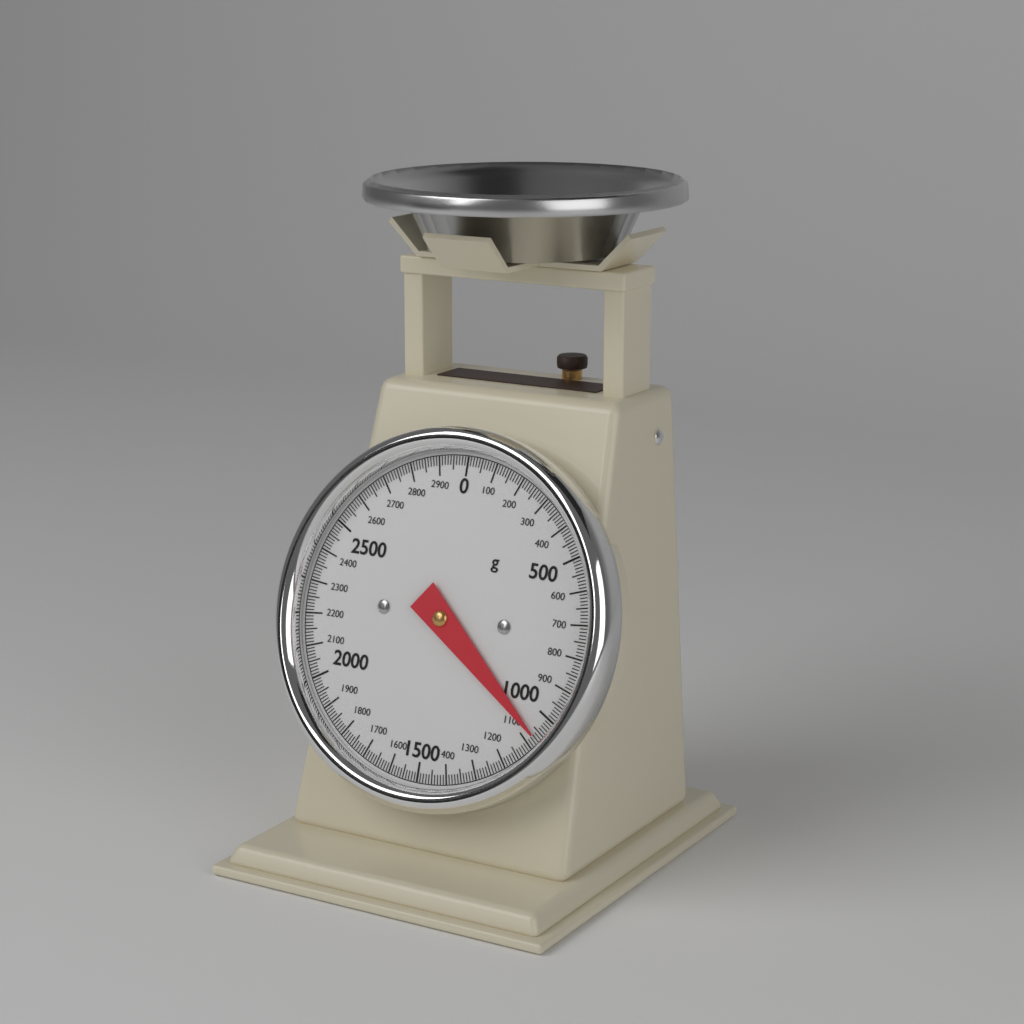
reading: 1070 g
